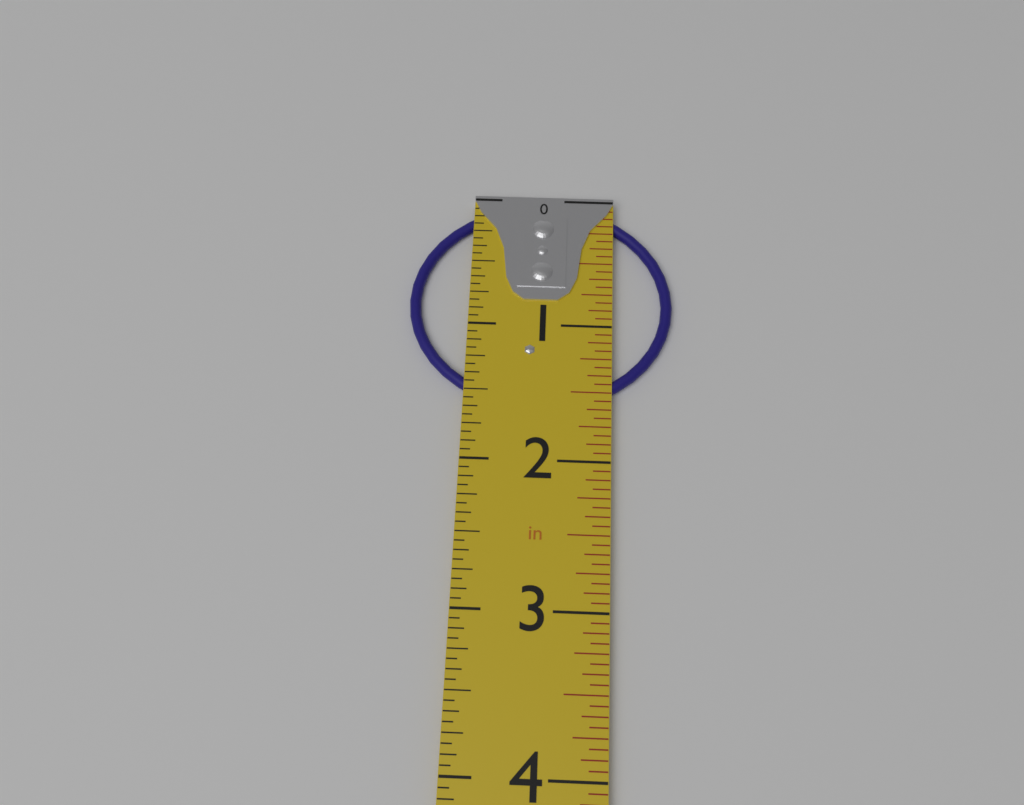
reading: 1.6250 in
